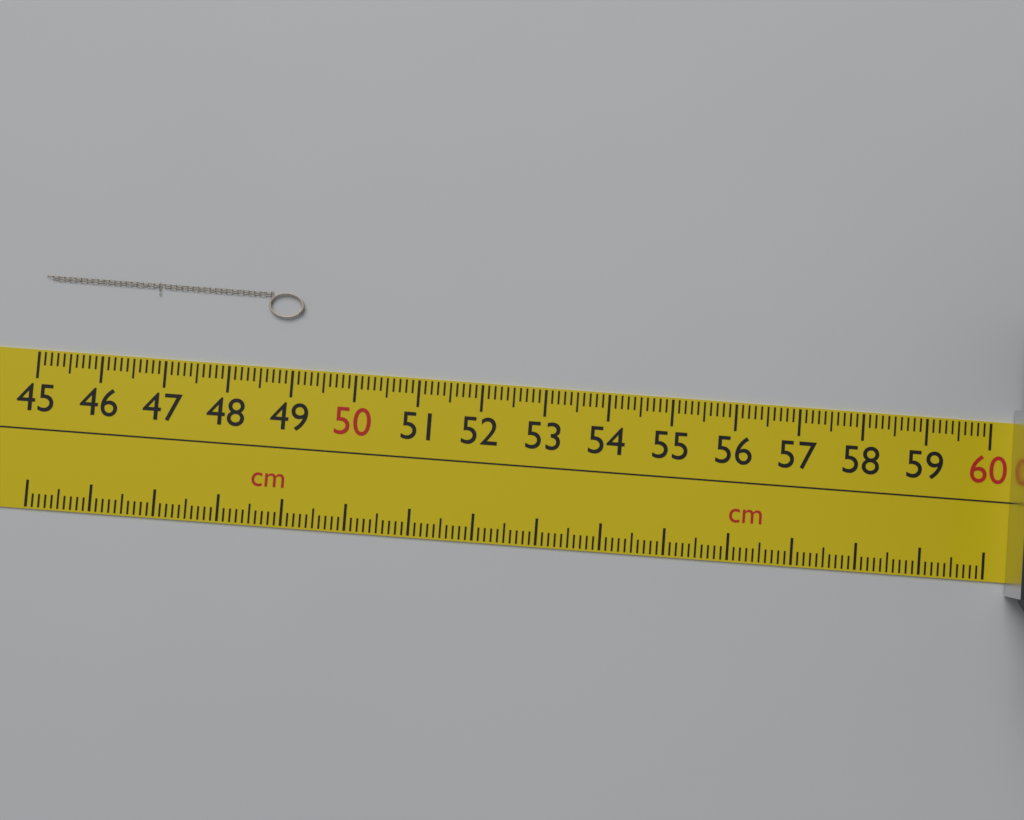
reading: 49.1 cm
